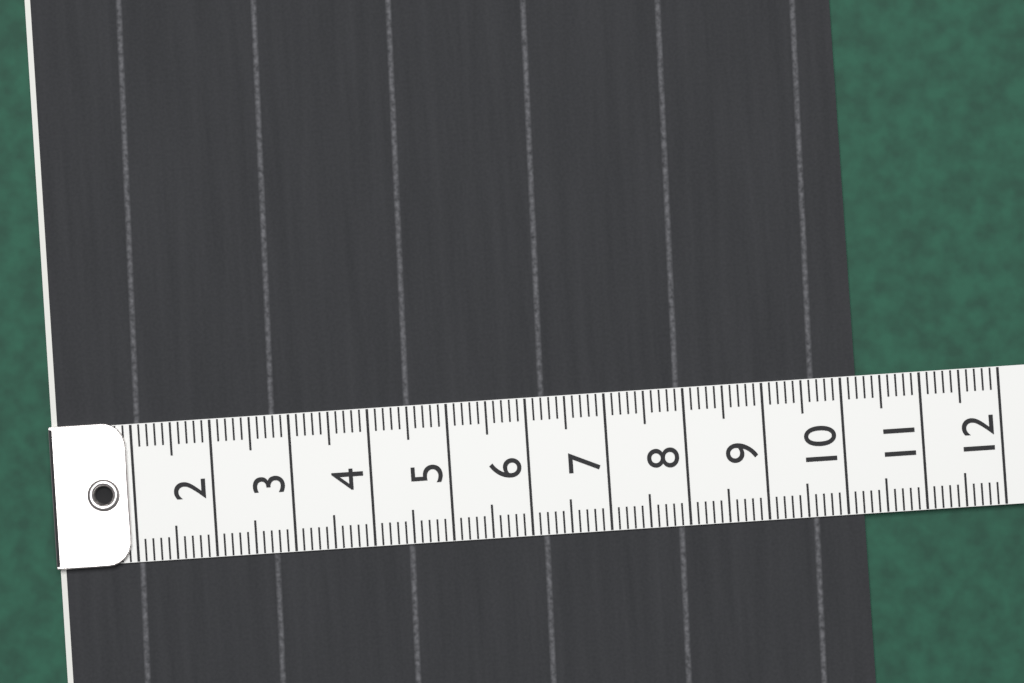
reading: 10.2 (no unit)
